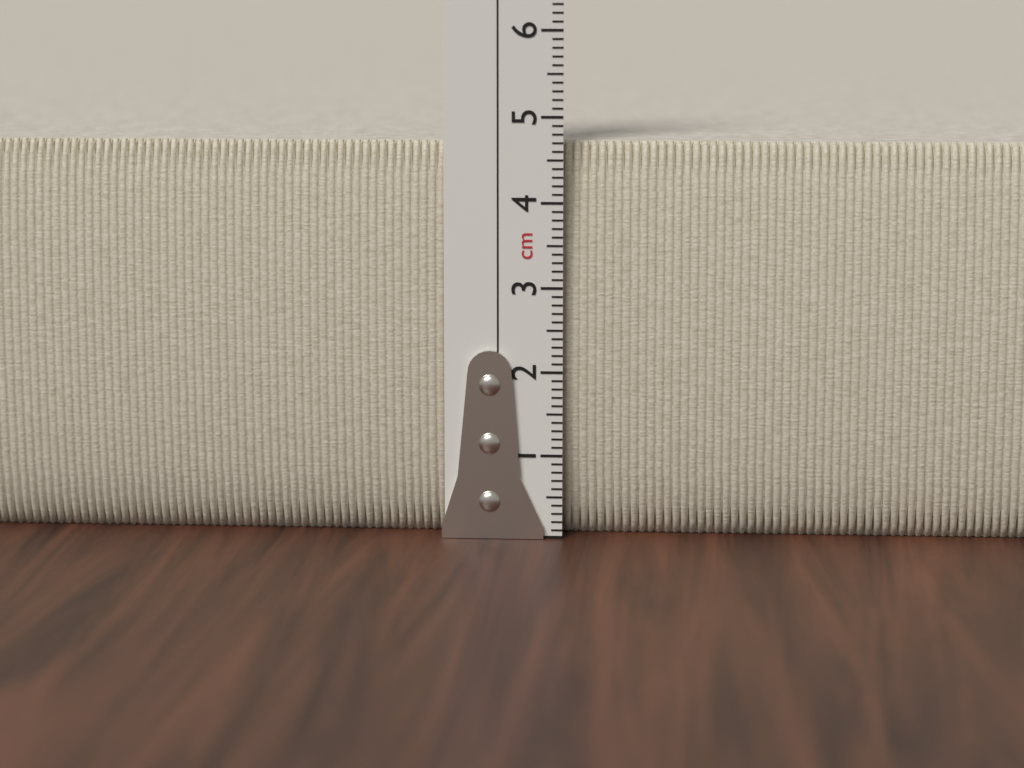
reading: 4.7 cm
